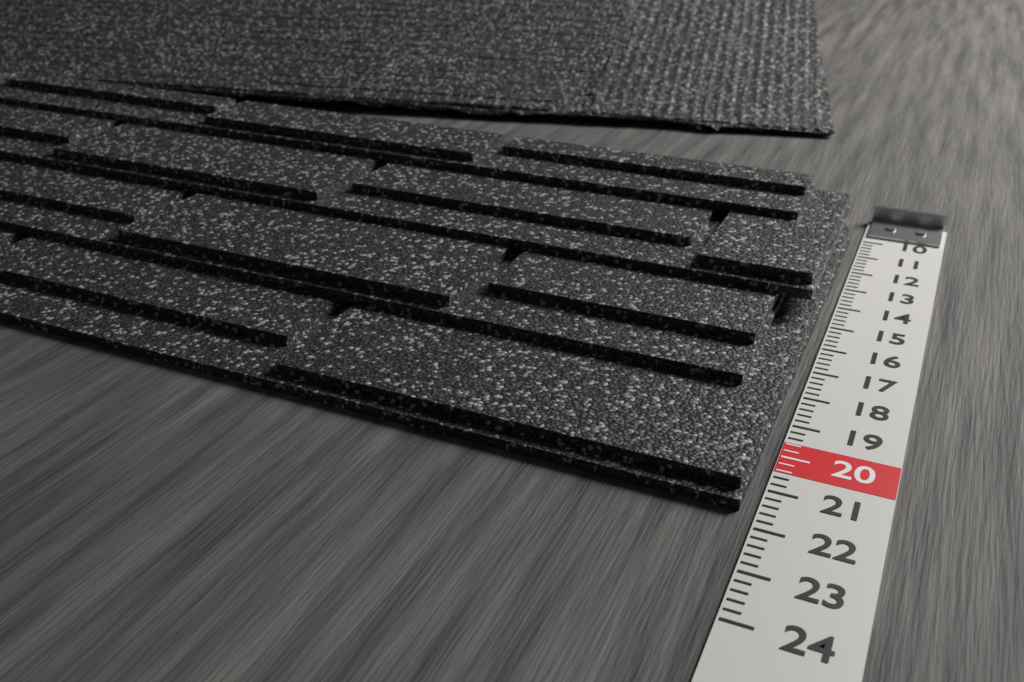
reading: 21.6 (no unit)
